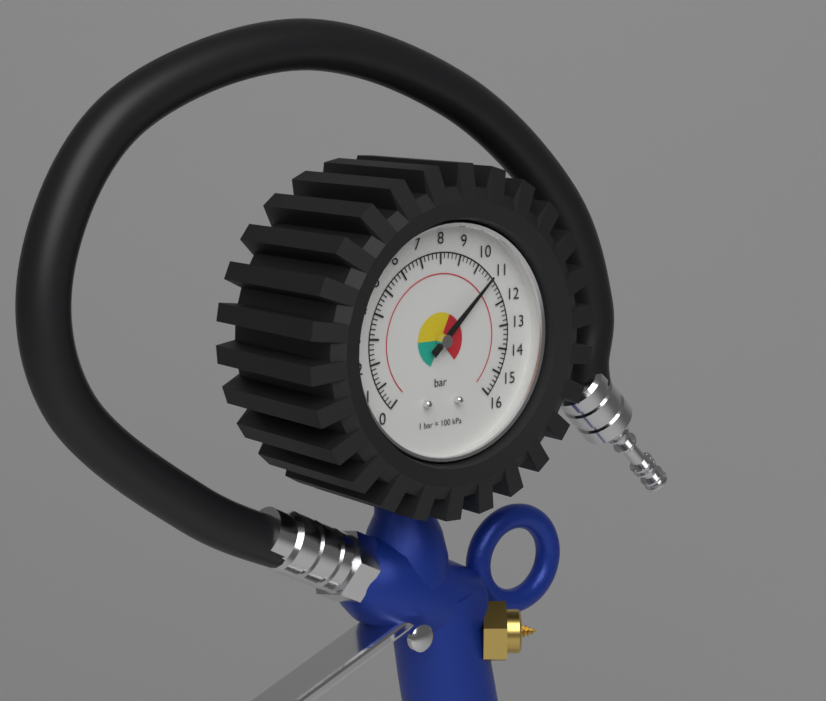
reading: 10.8 bar
